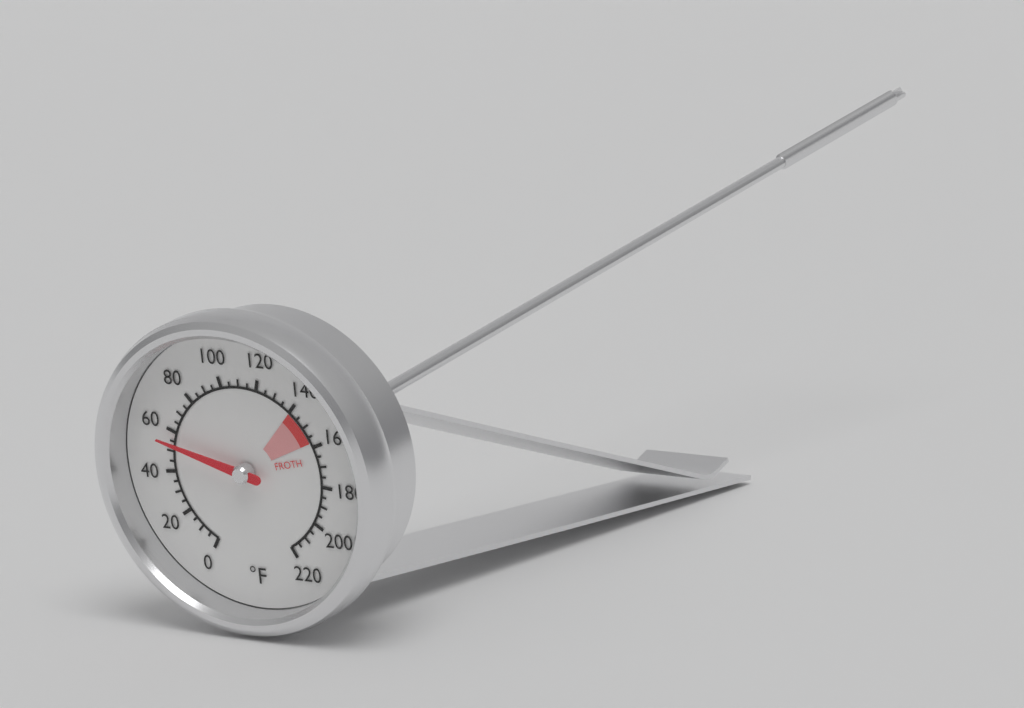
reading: 55 °F
